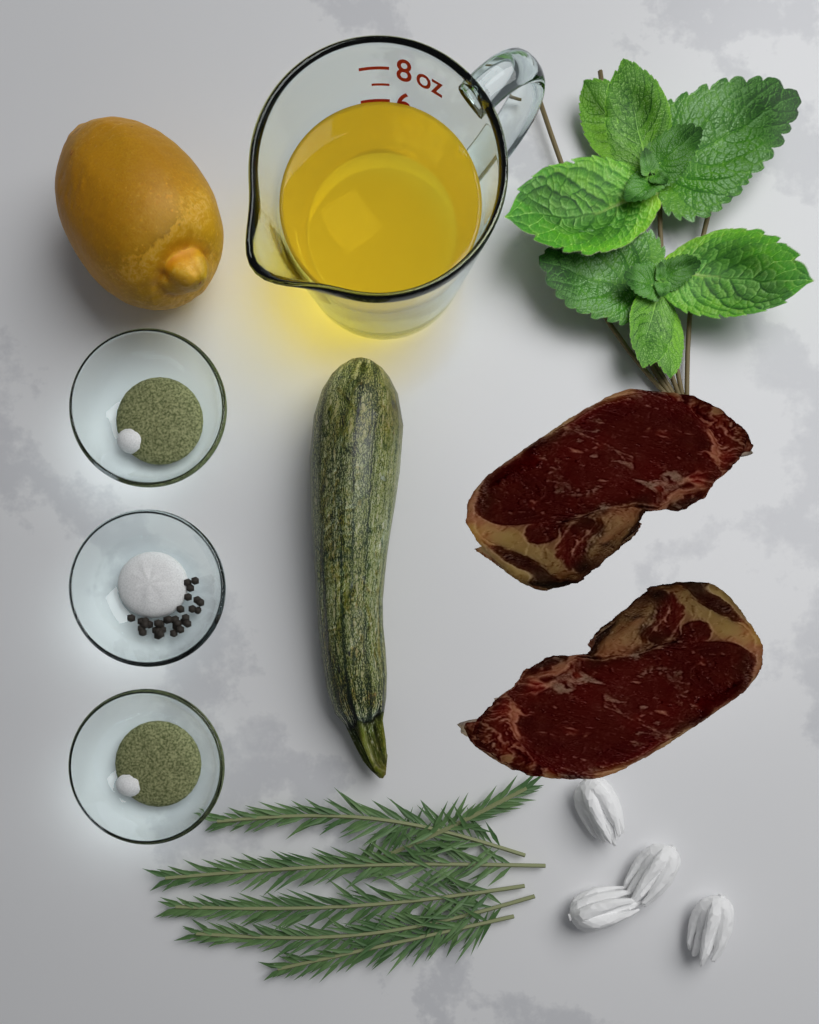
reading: 6 oz
